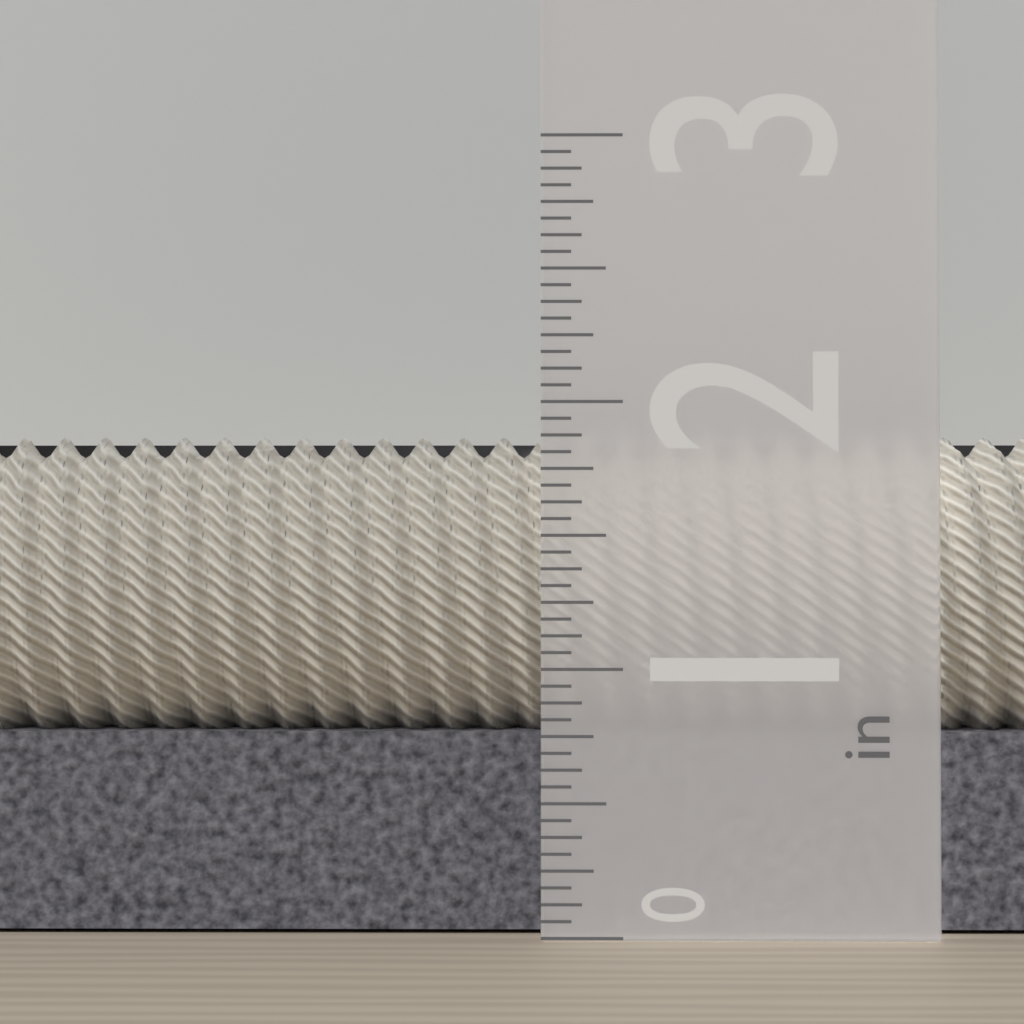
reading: 1.8750 in
